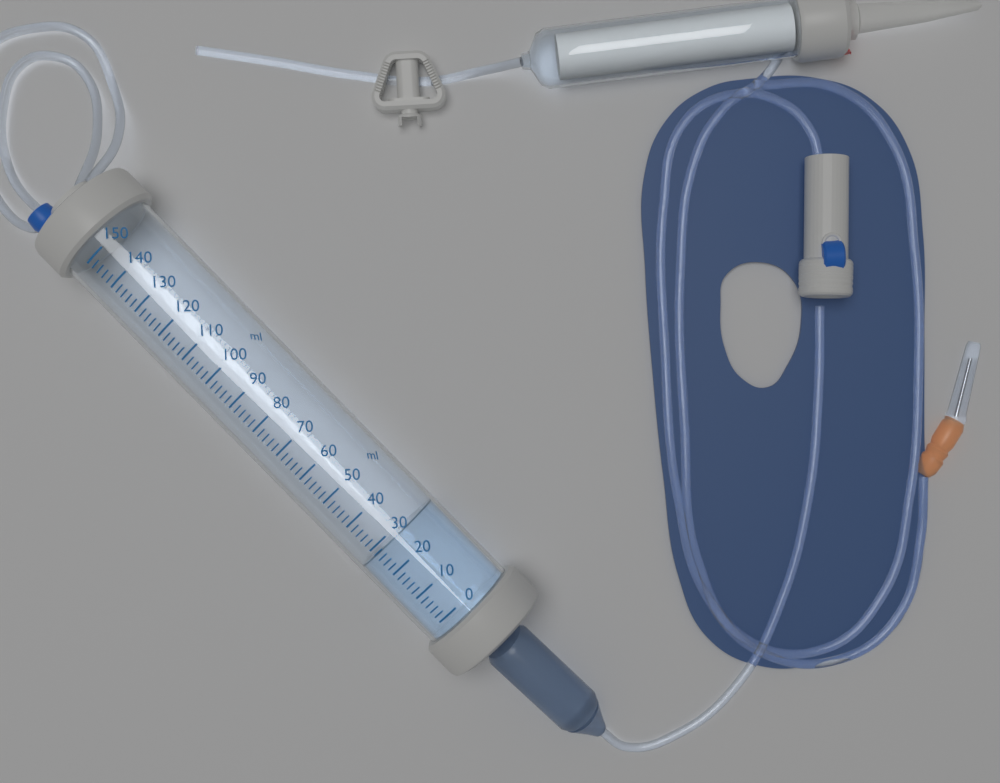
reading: 28 ml
